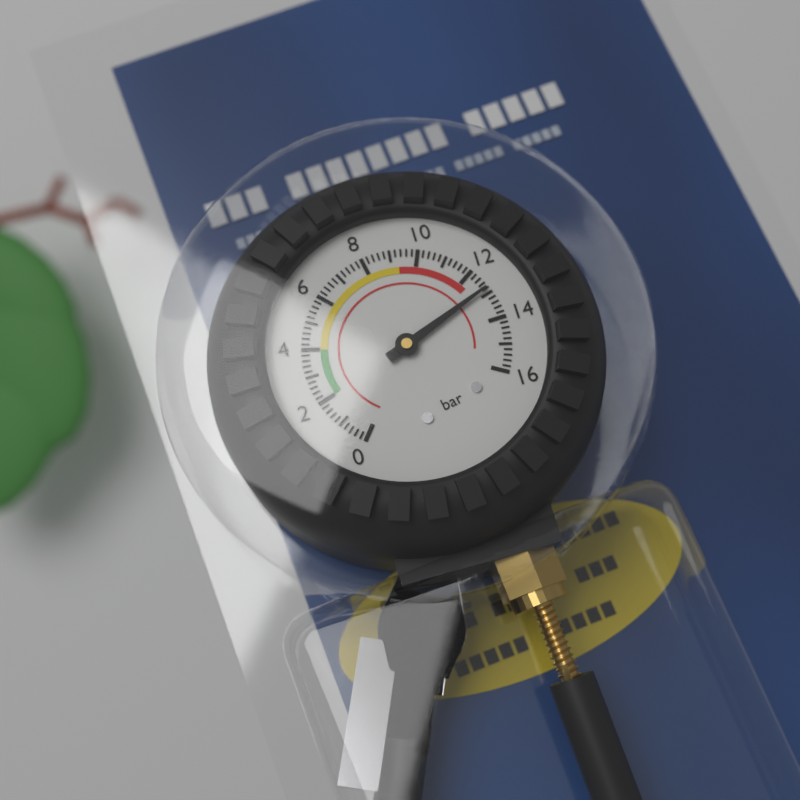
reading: 12.8 bar
